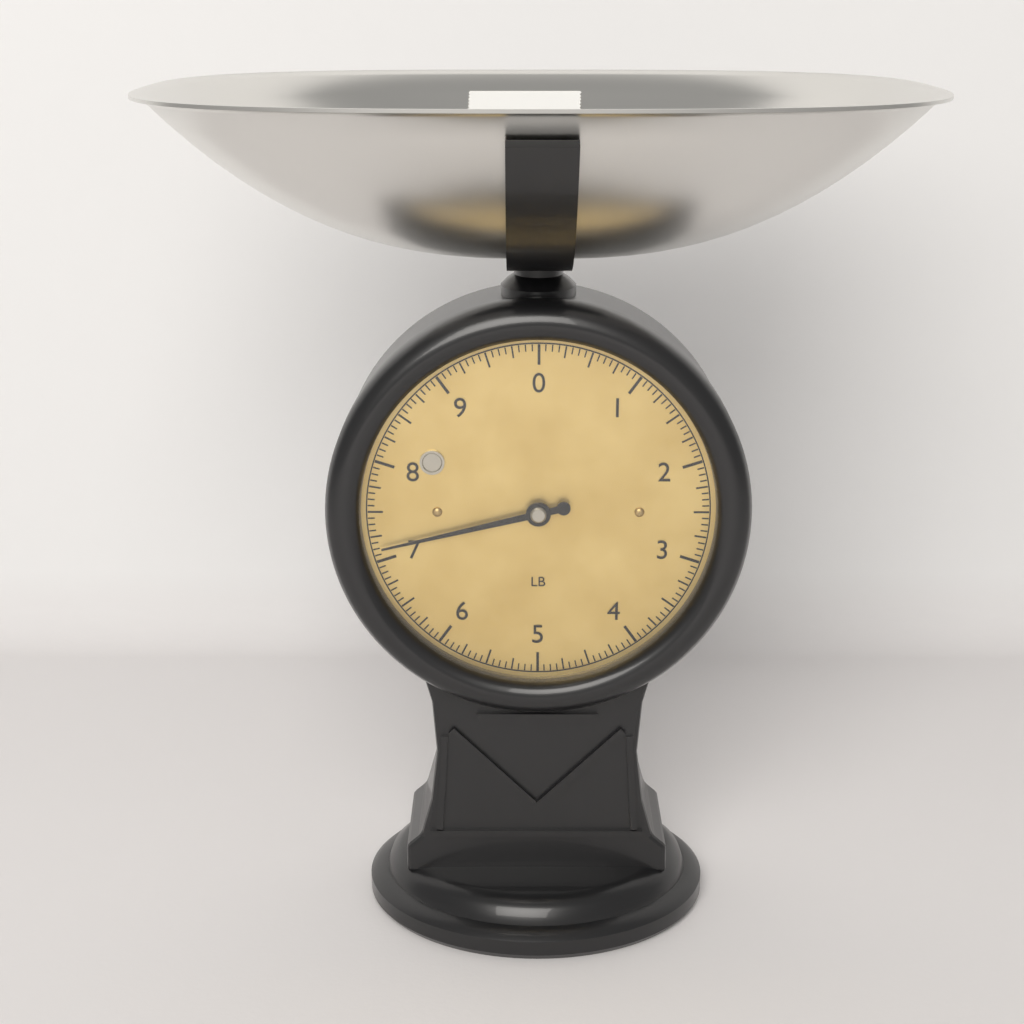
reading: 7.1250 lb
